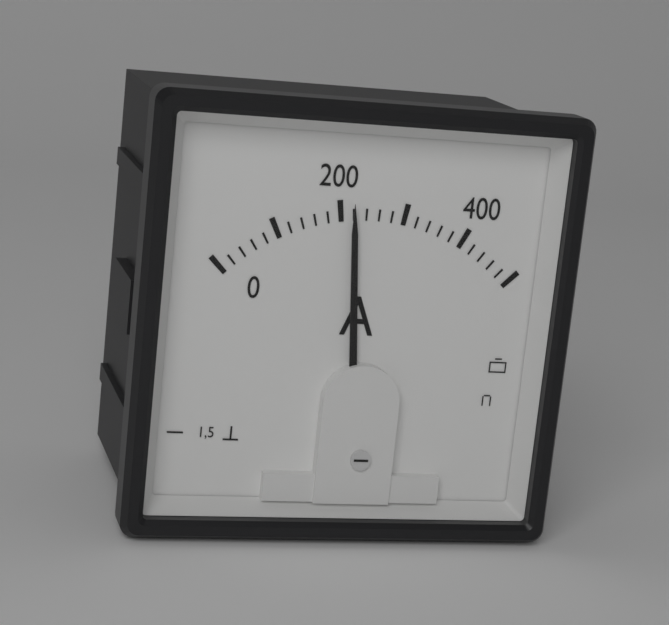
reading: 220 A
